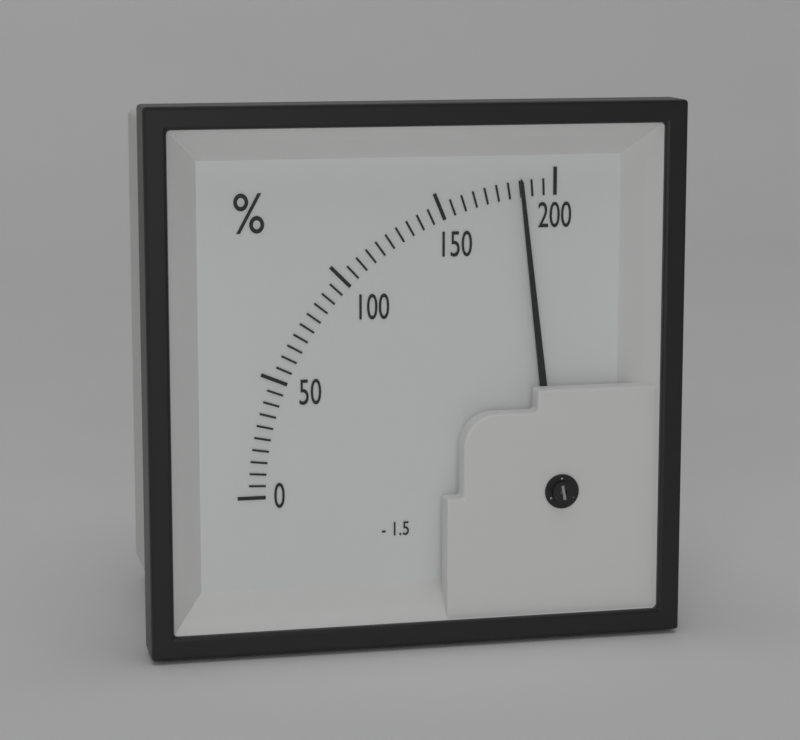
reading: 185 %
